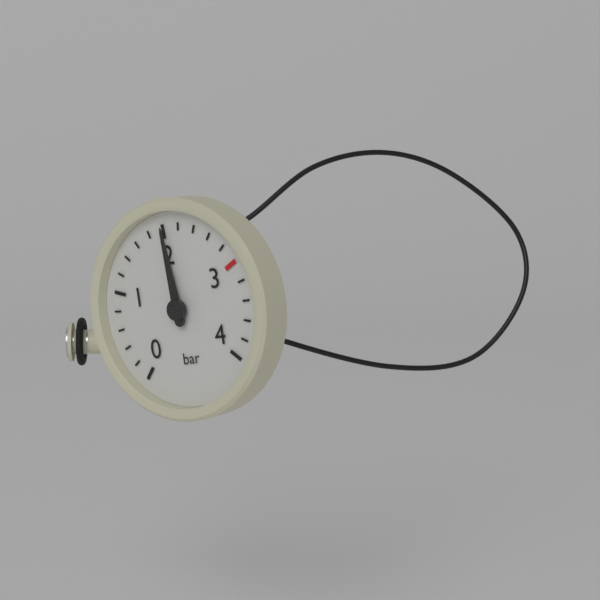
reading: 2.0 bar
